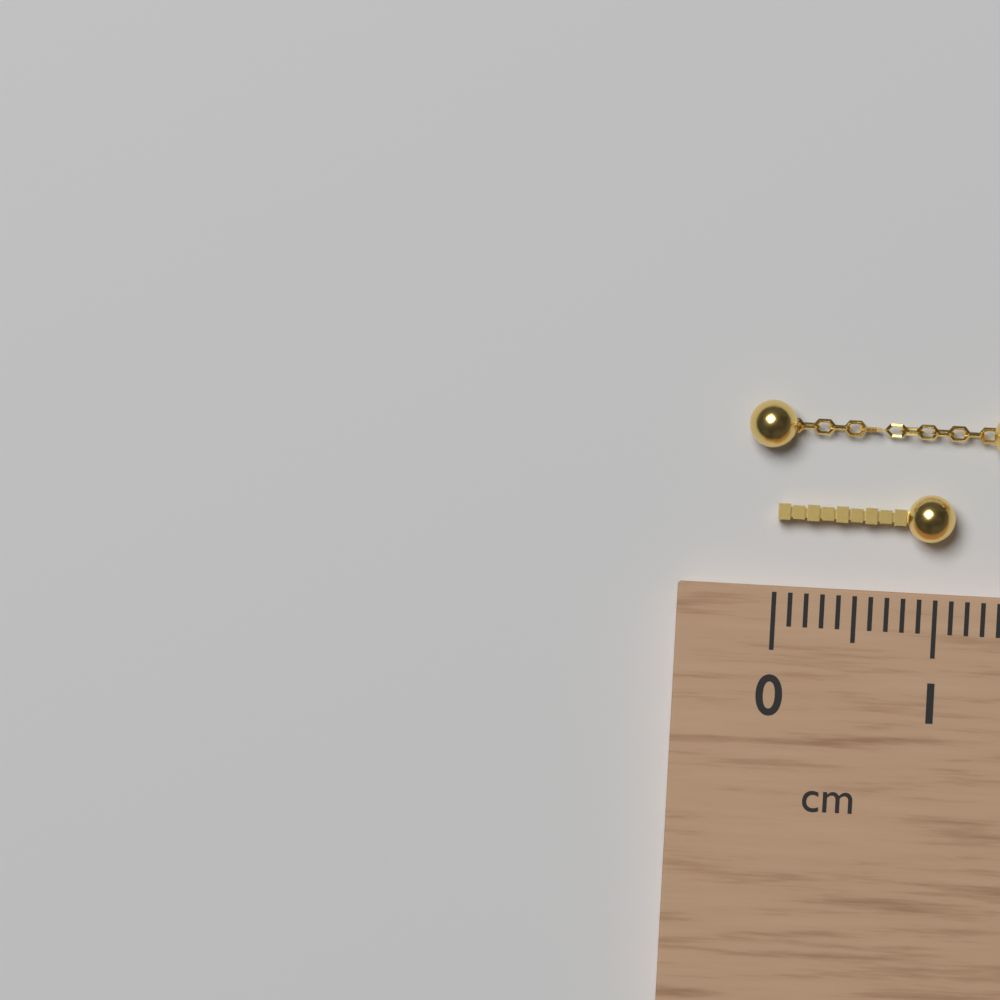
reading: 1.1 cm
